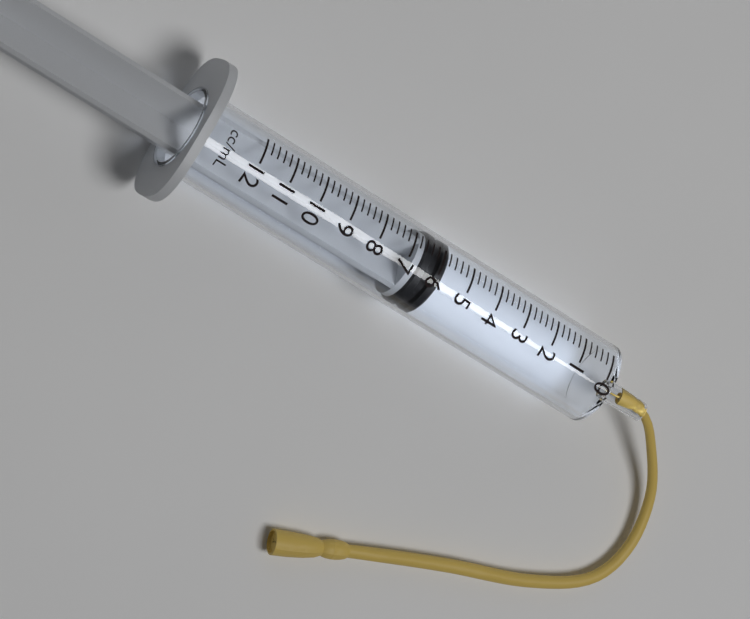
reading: 5.8 ml
